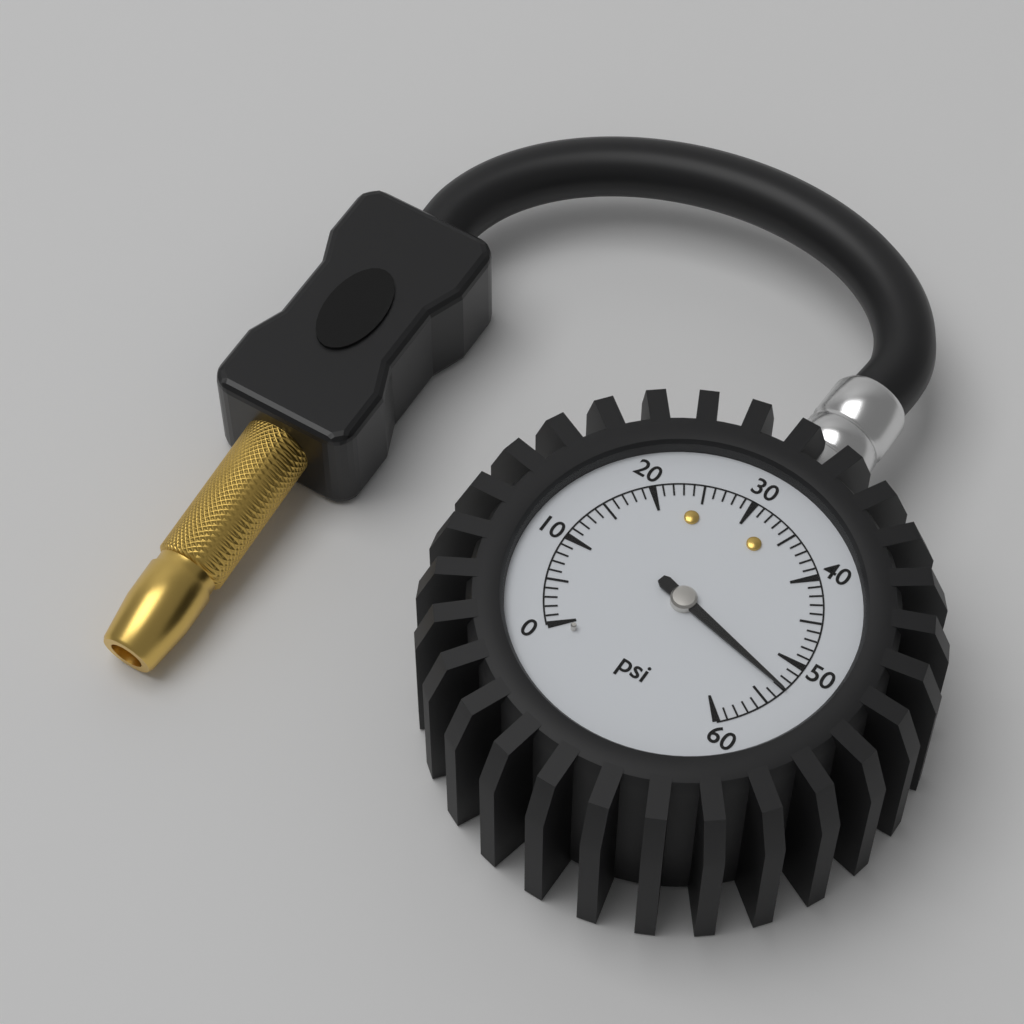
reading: 53 psi
